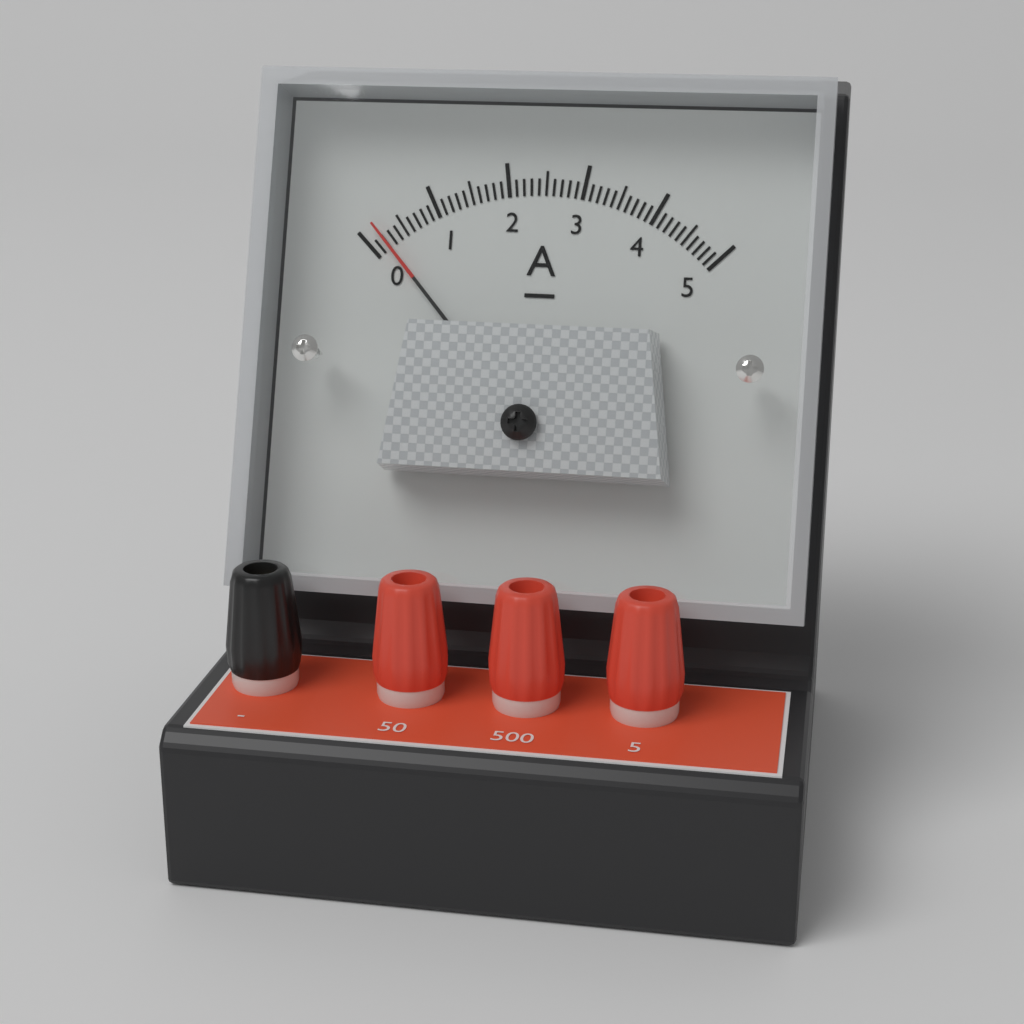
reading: 0.2 A
